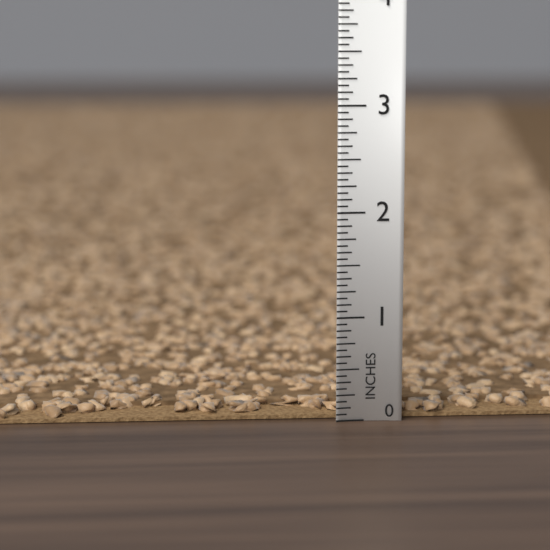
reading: 0.1250 in
